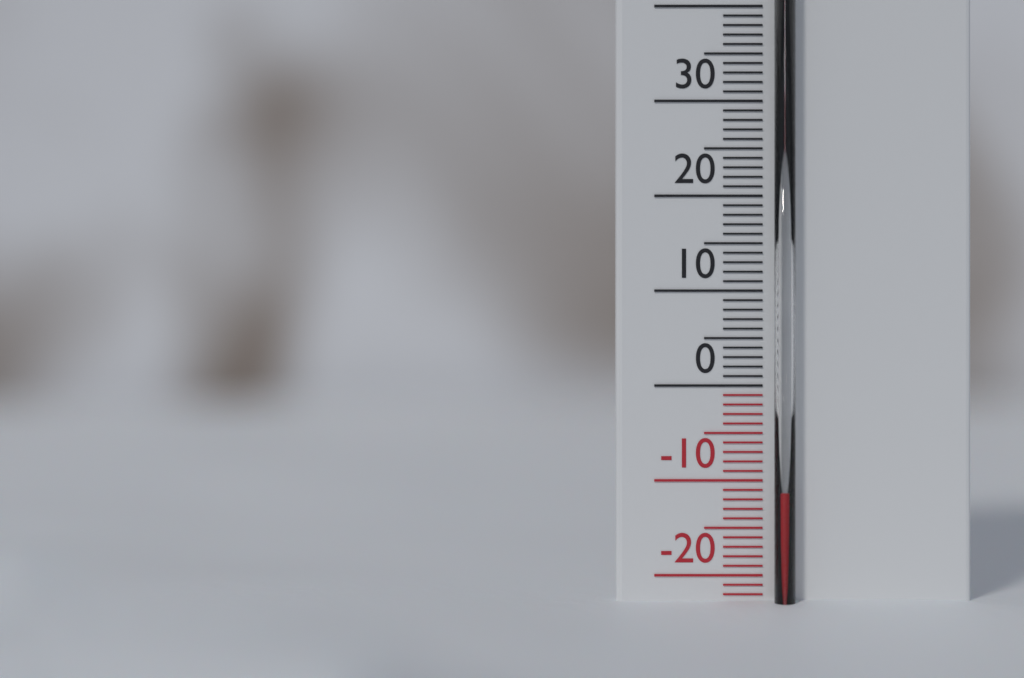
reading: -11 °C
